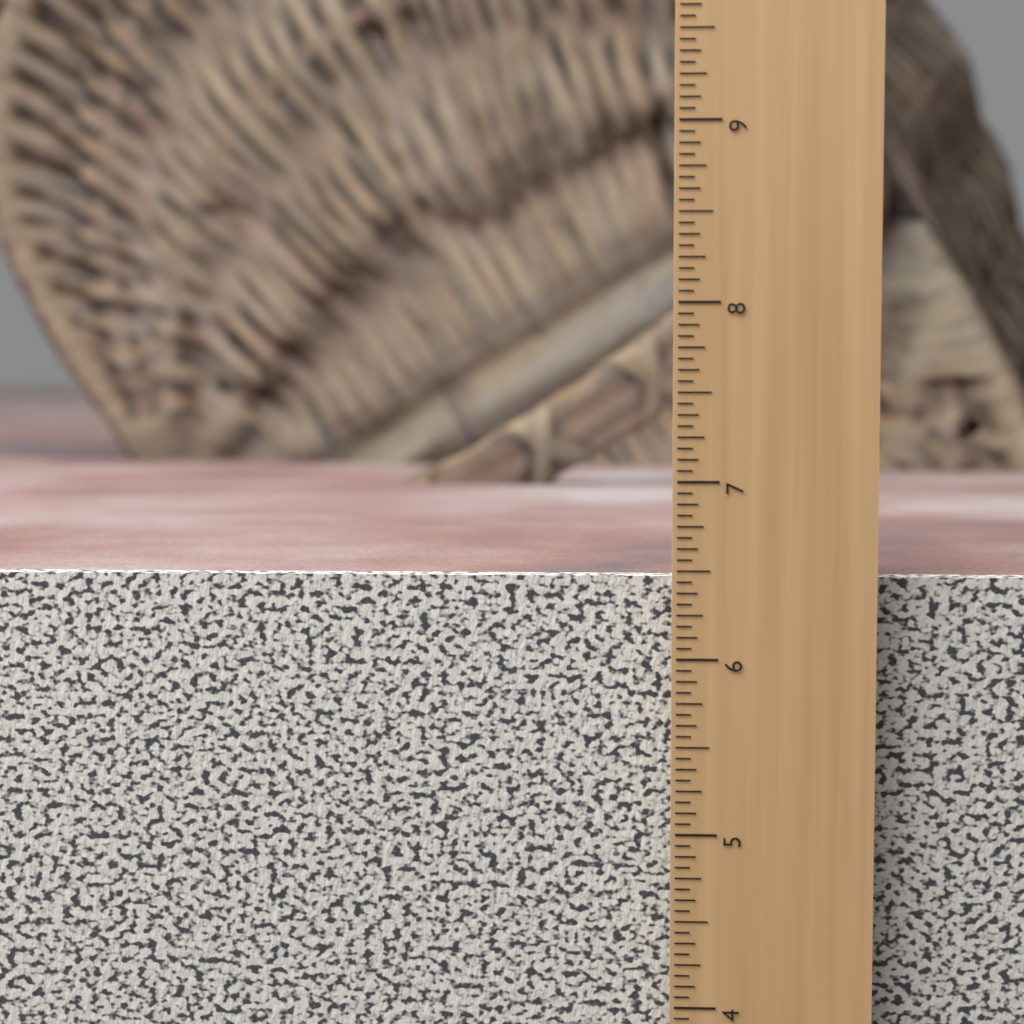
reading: 6.4375 in
